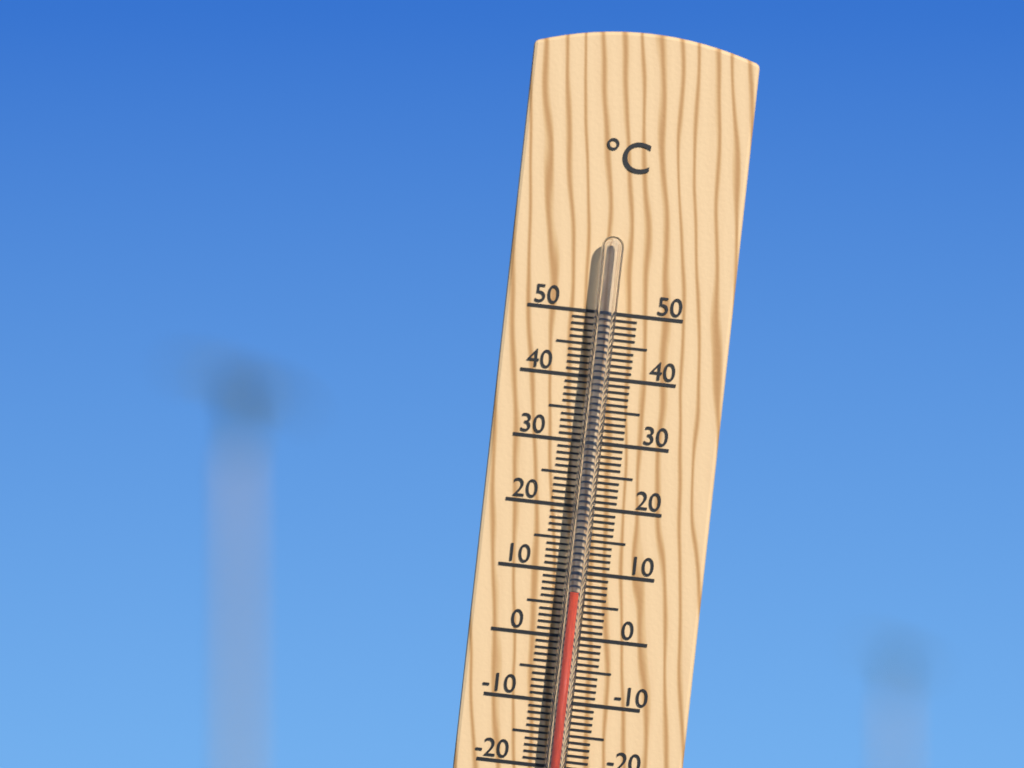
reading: 7 °C
